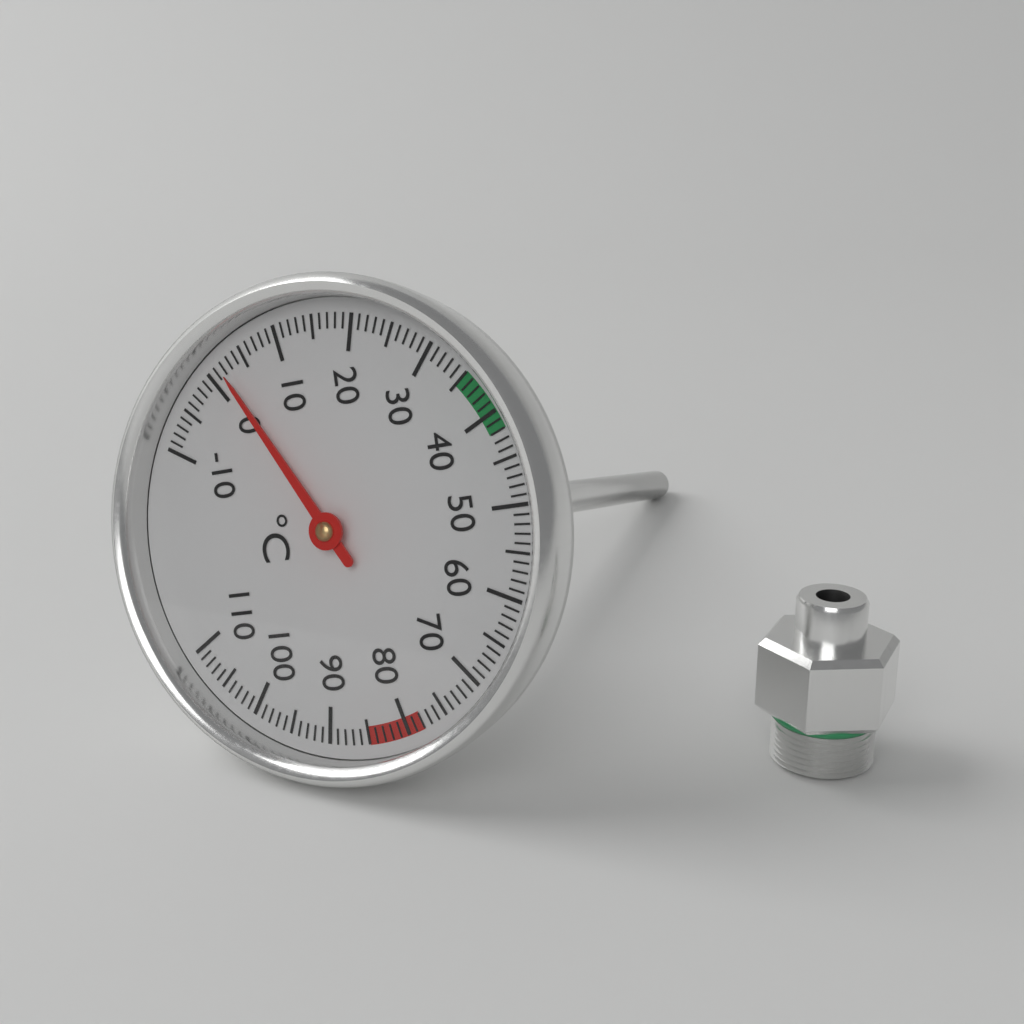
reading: 2 °C
